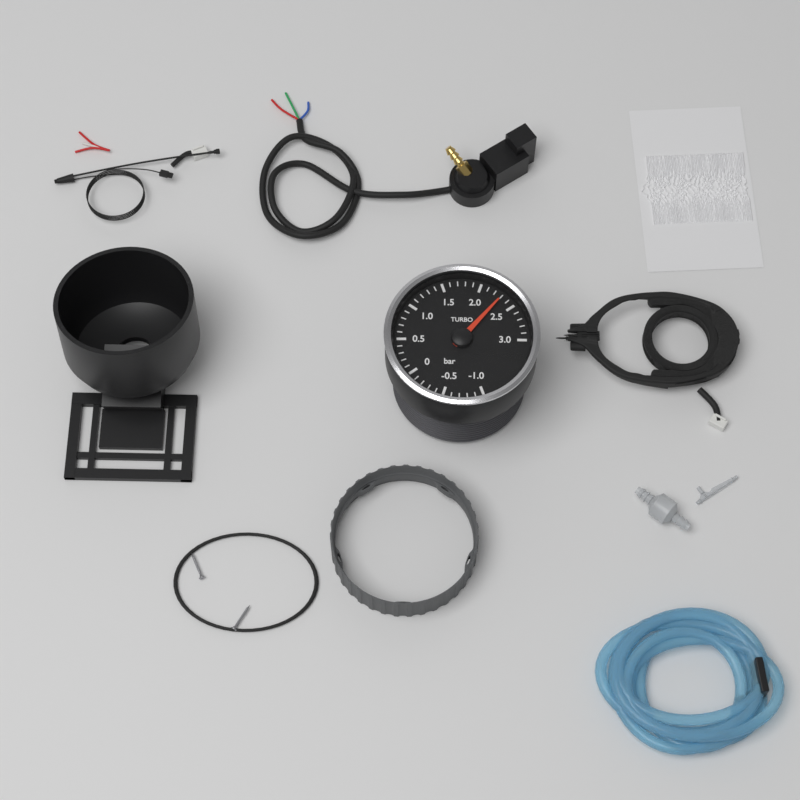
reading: 2.3 bar
